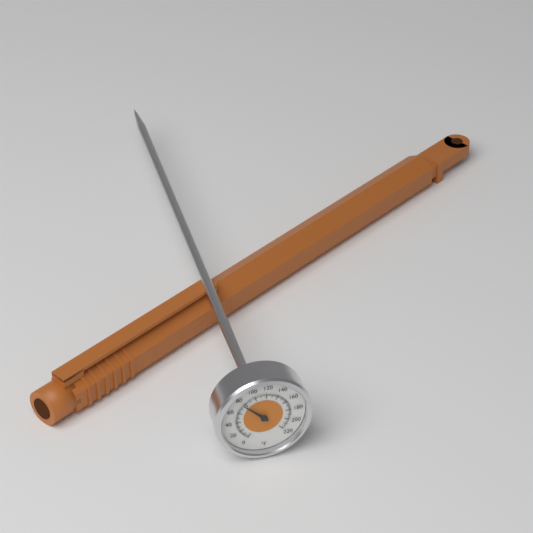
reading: 78 °F
